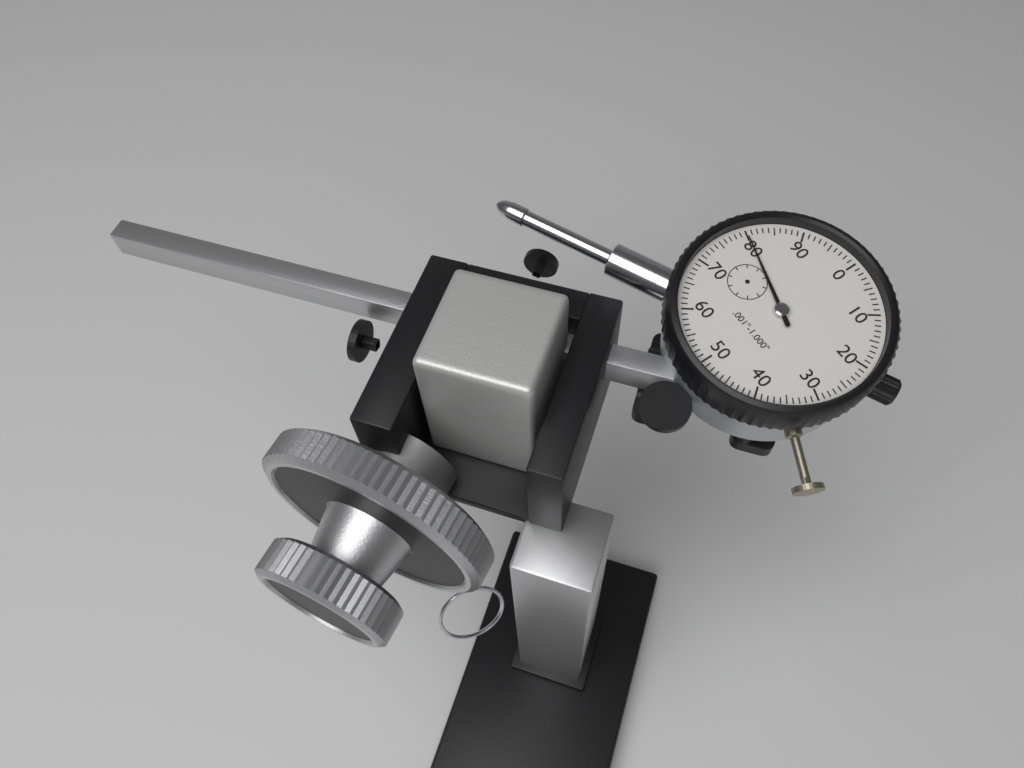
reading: 0.080 in
